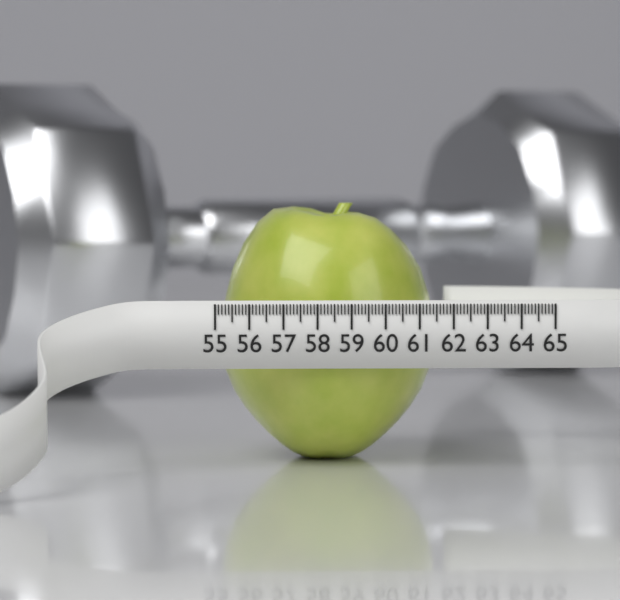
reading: 61.5 (no unit)
